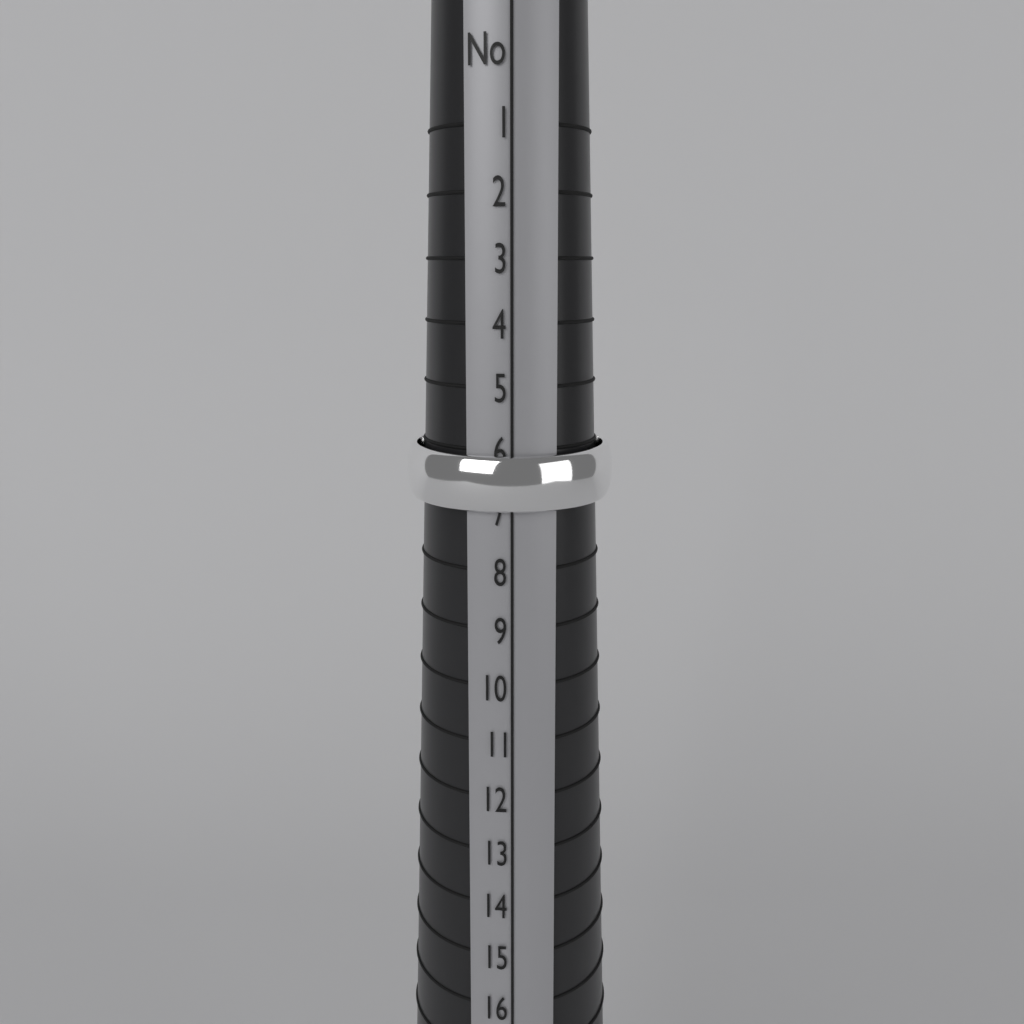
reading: 7 (no unit)
